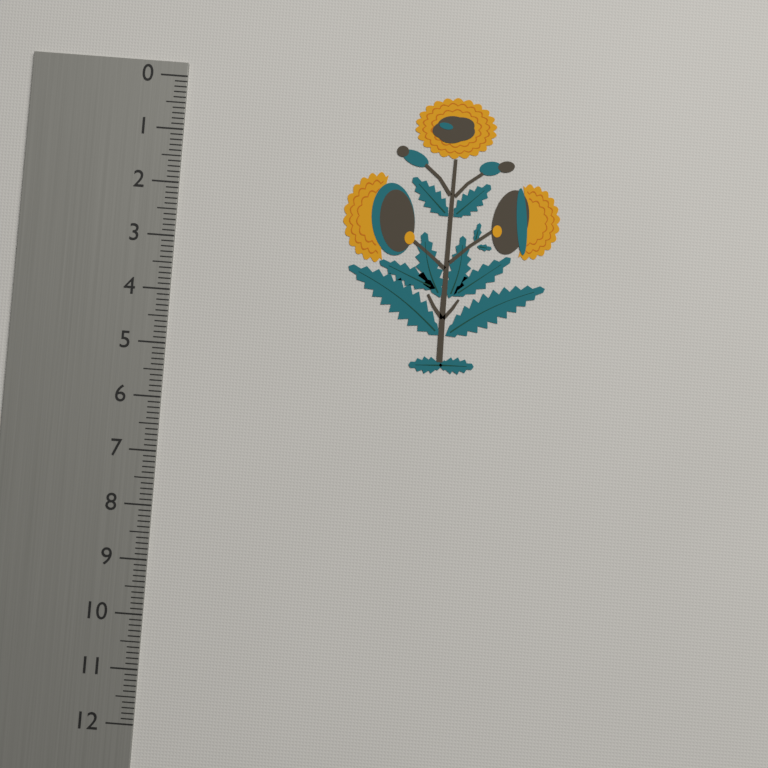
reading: 5.2 (no unit)
